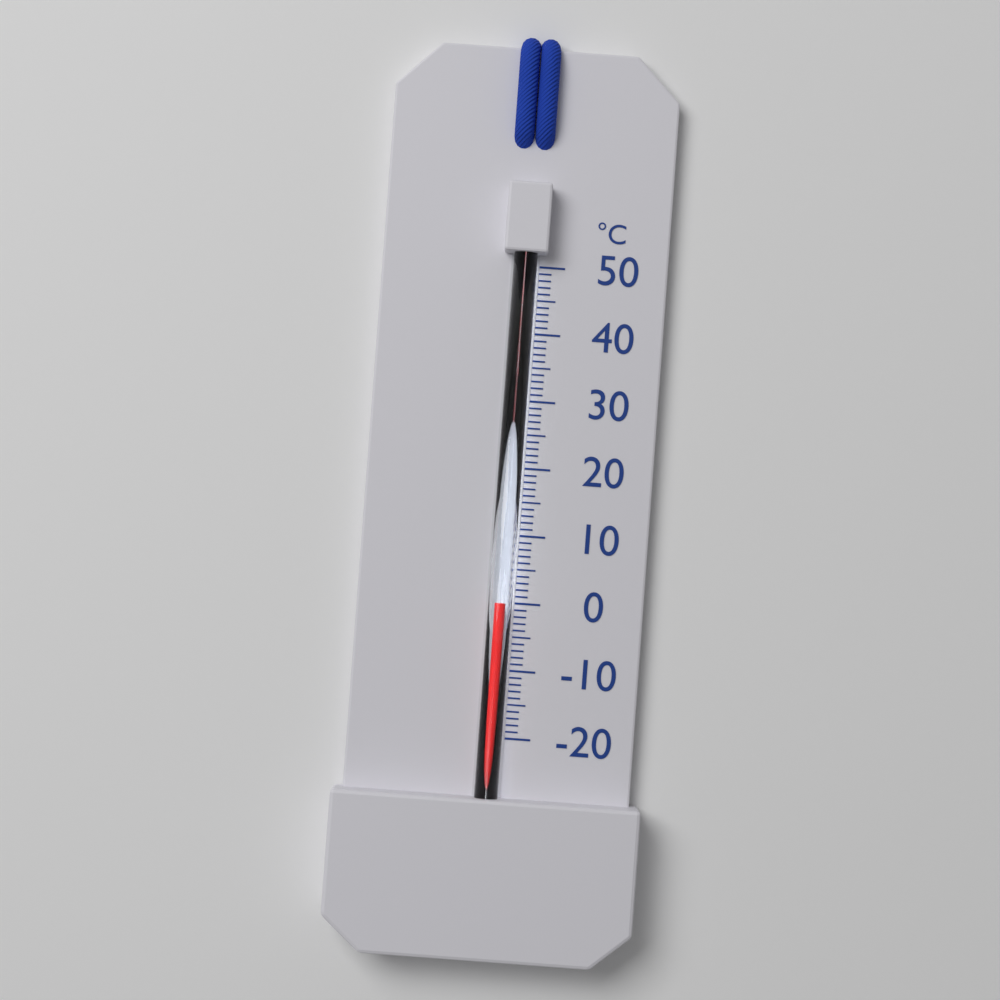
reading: 0 °C
